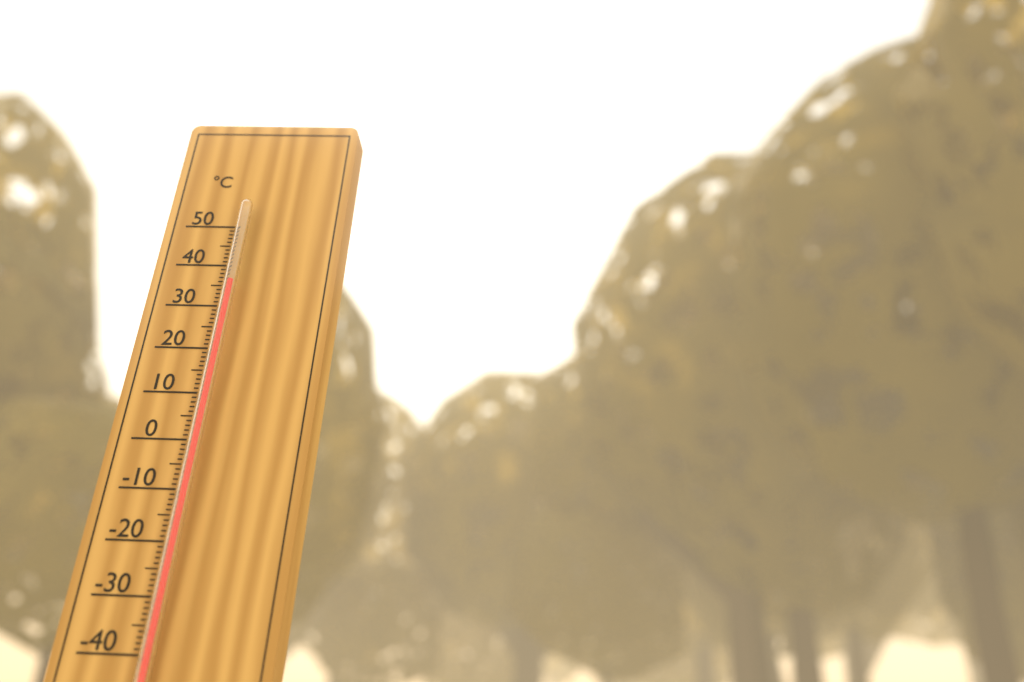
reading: 35 °C
